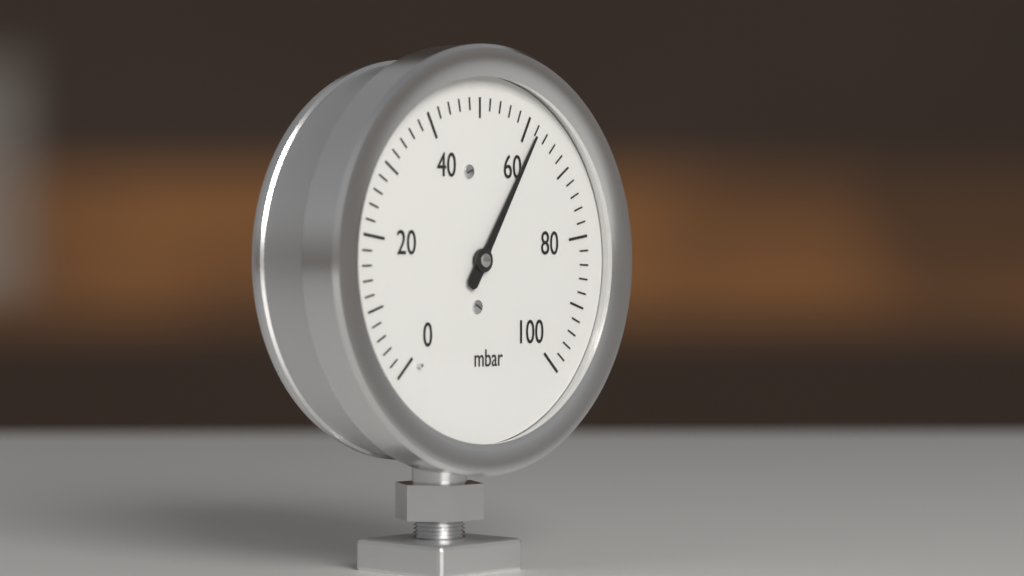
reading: 62 mbar
